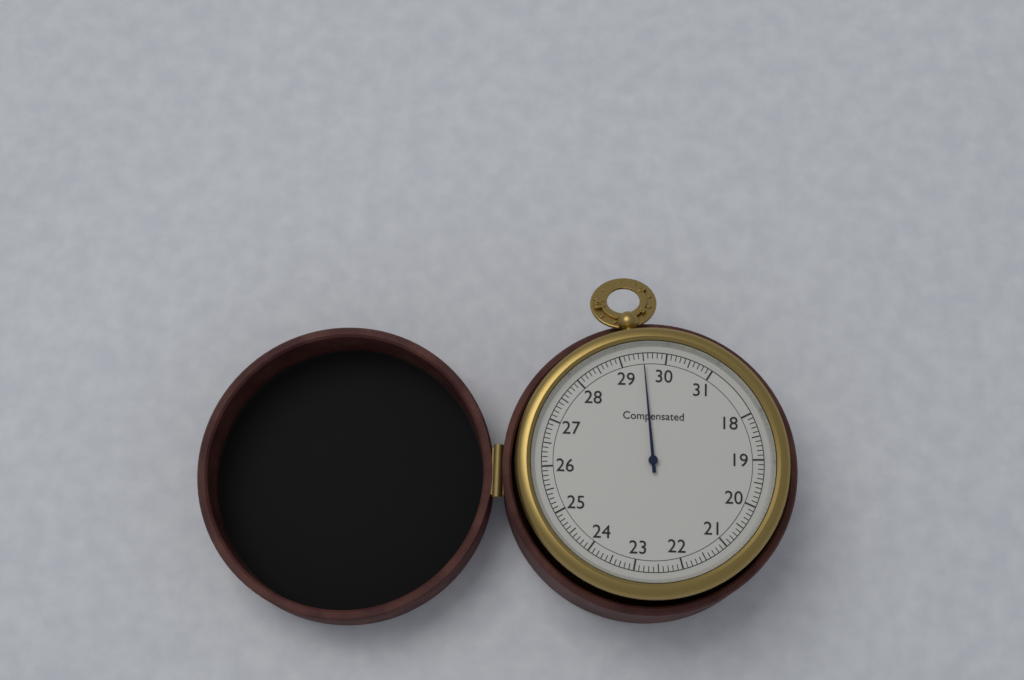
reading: 29.5 (no unit)
